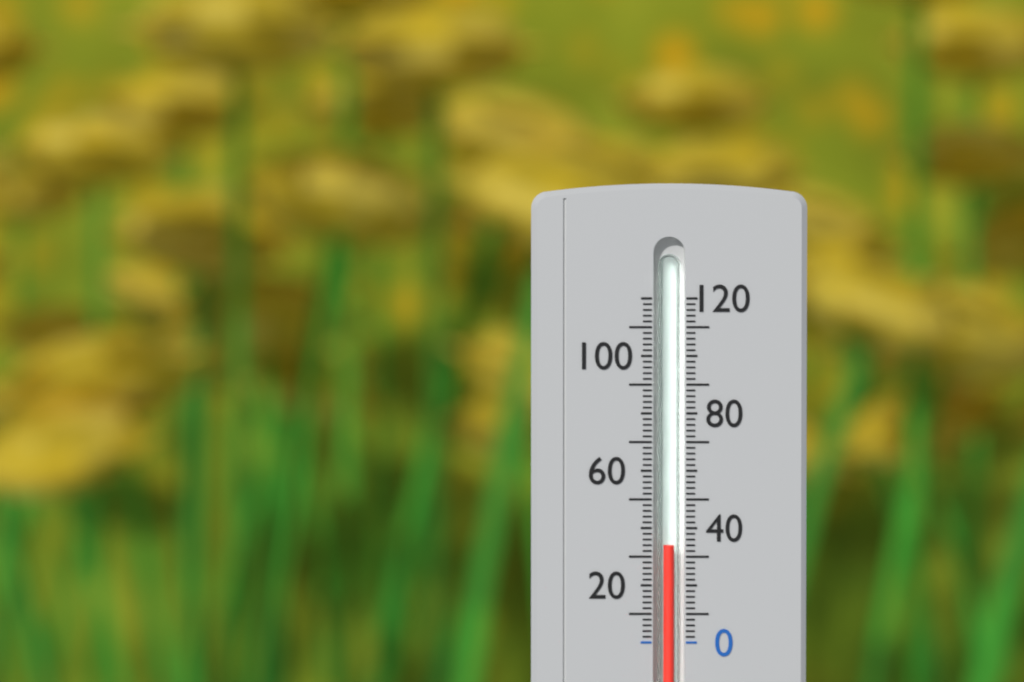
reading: 34 (no unit)
